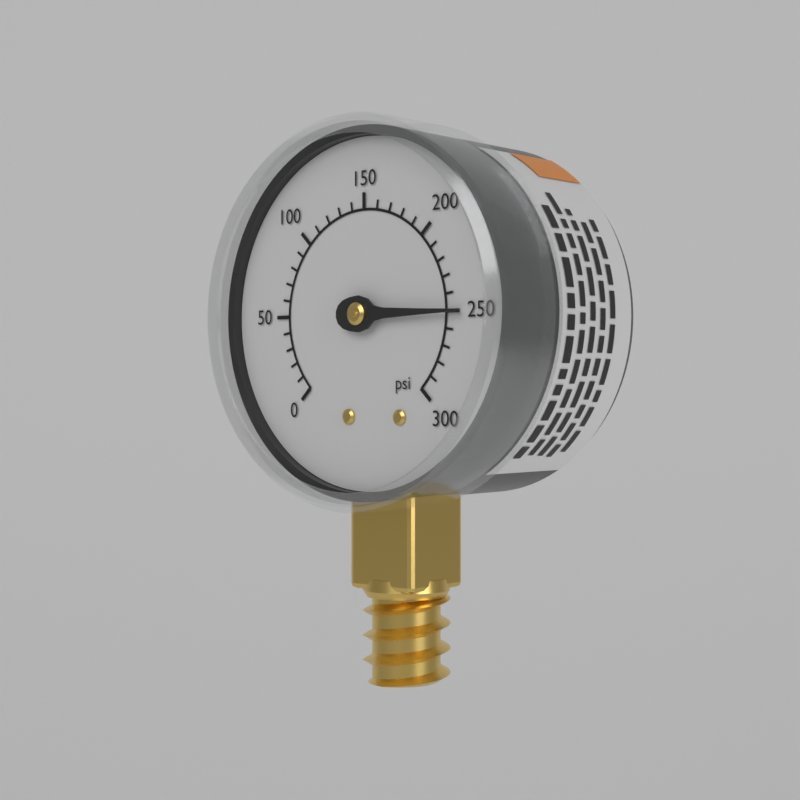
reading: 250 psi
